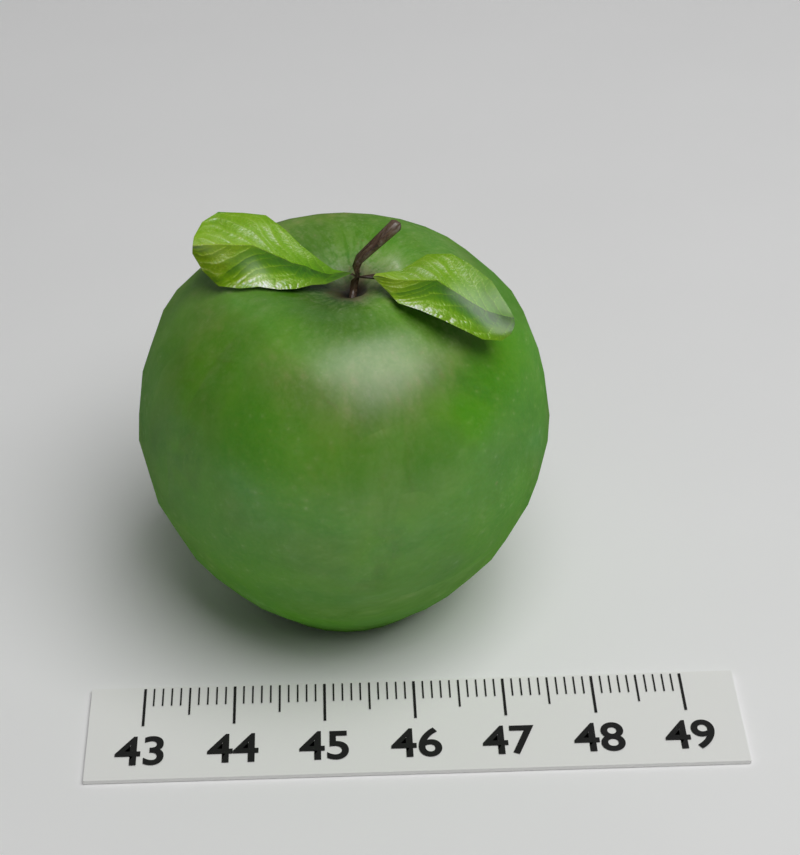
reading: 47.6 (no unit)
